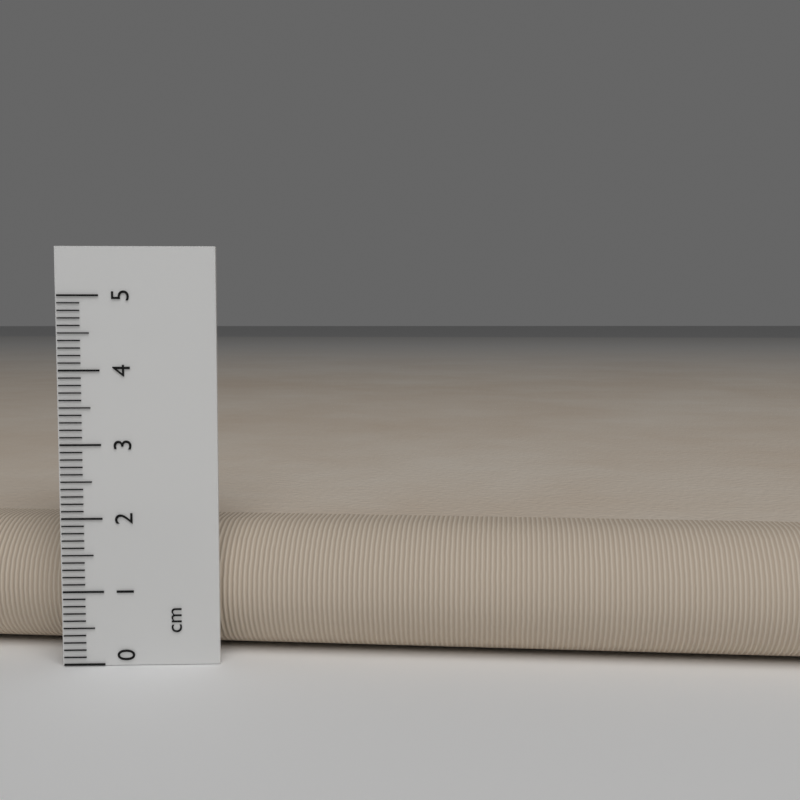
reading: 1.8 cm
